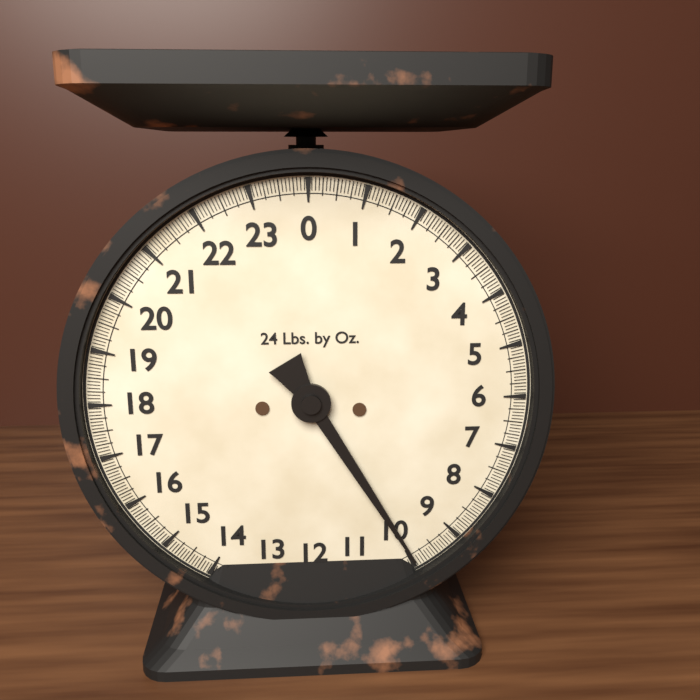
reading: 9.9375 lb
